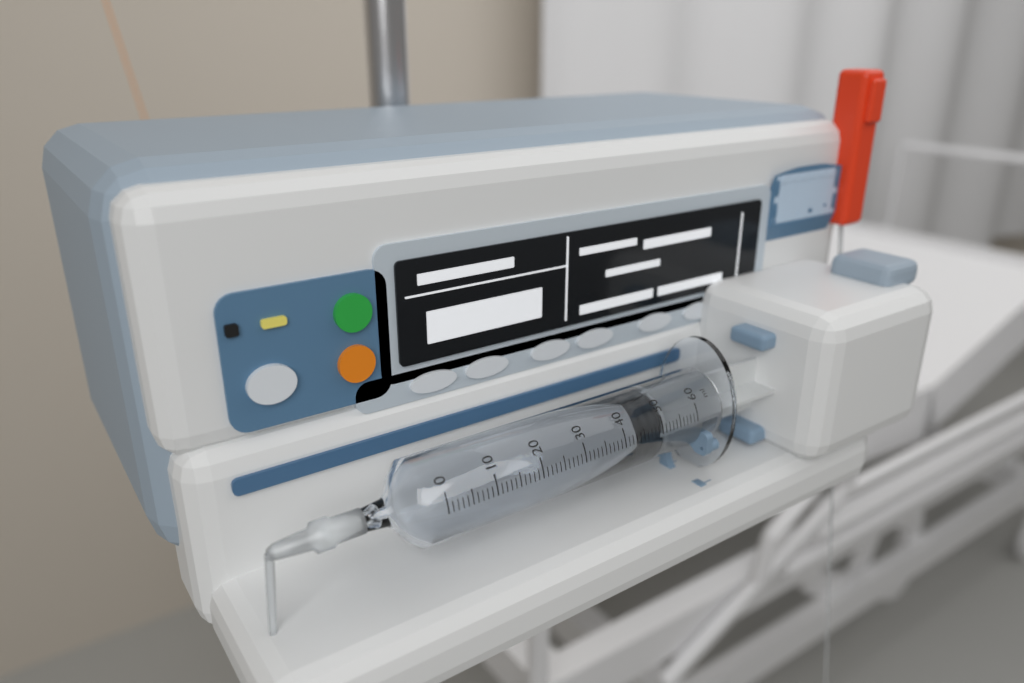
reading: 43 ml
